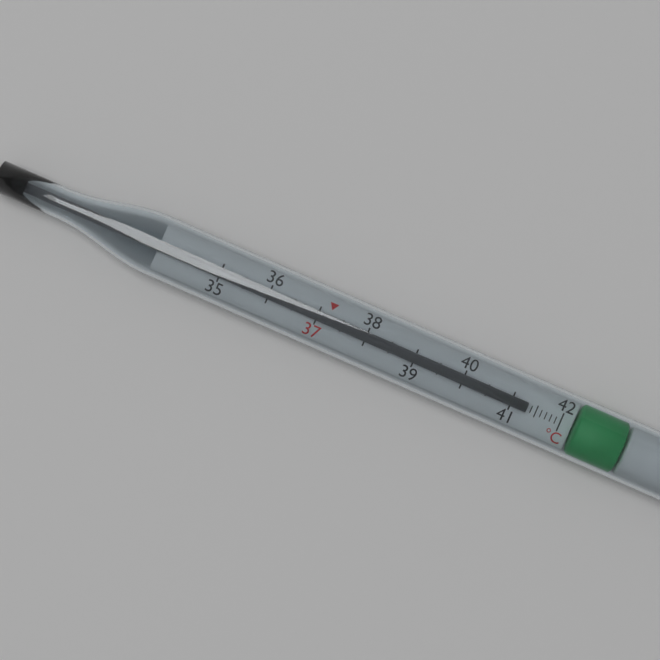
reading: 41.3 °C
